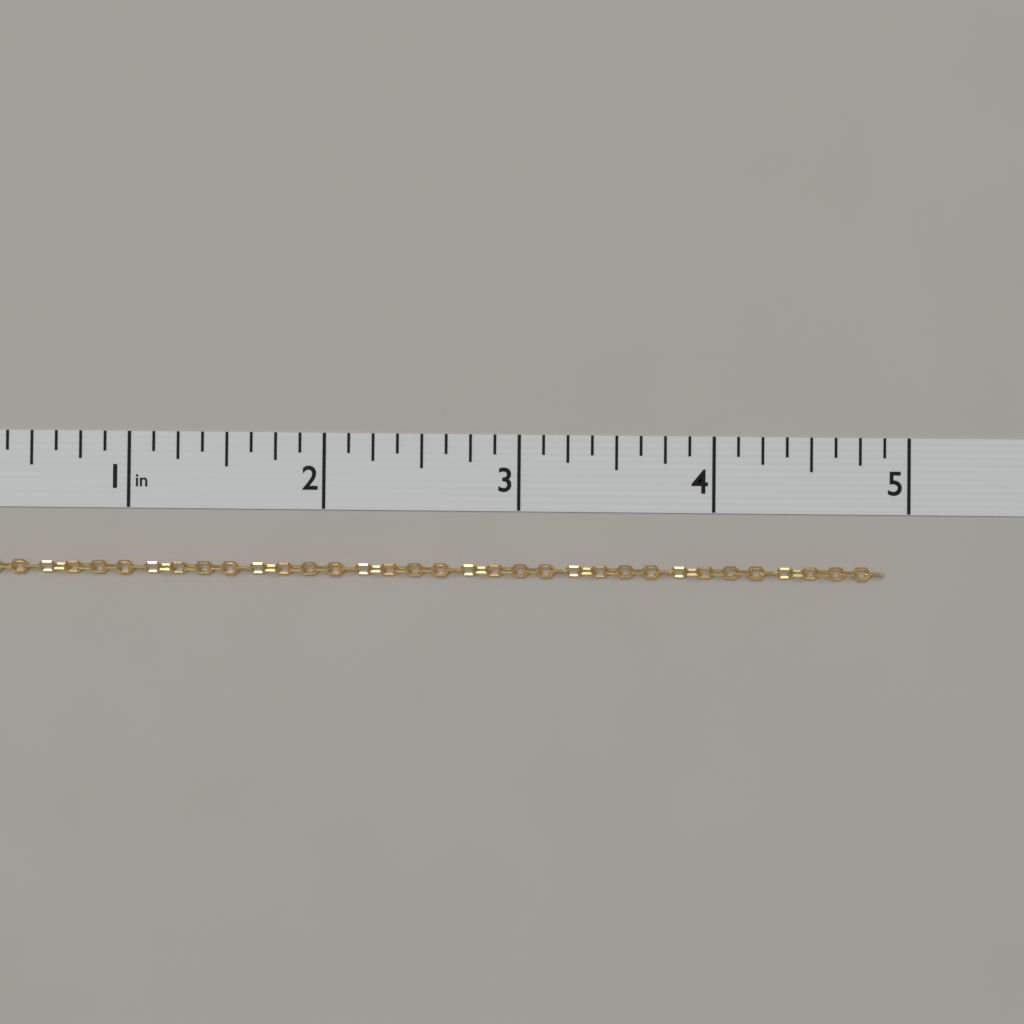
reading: 4.875 in
